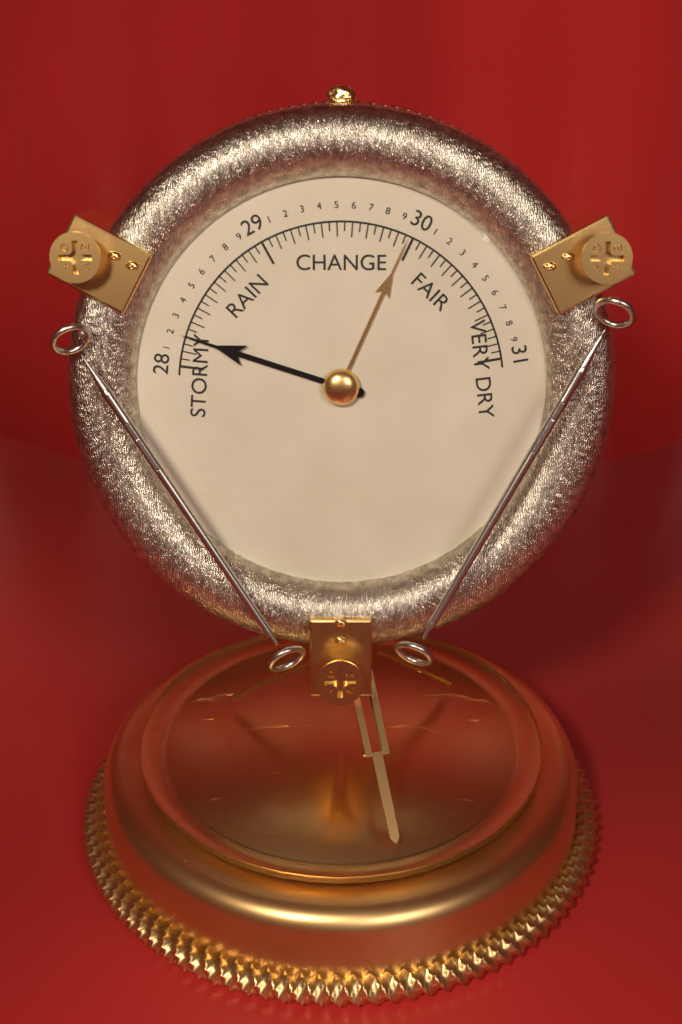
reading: 28.20 (no unit)
